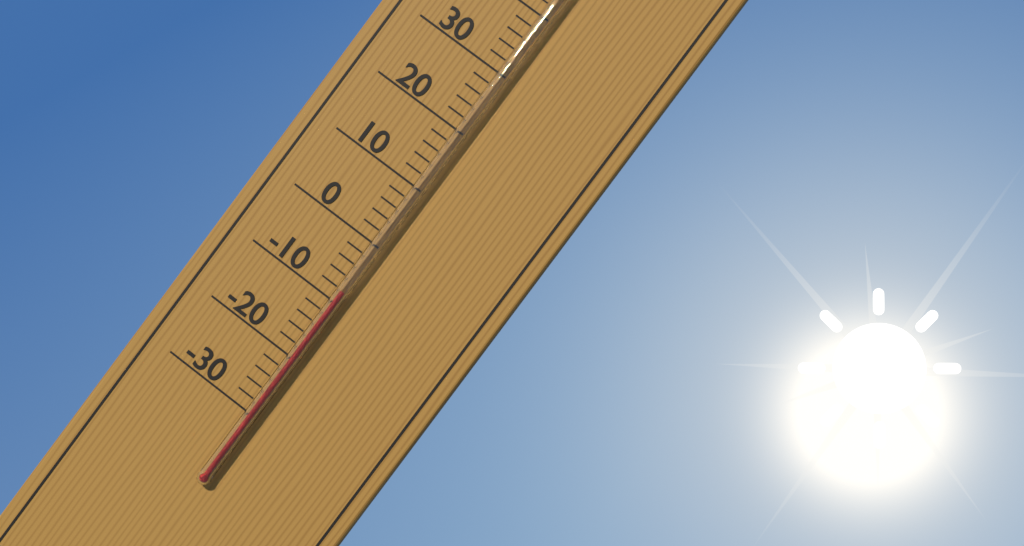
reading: -8 °C
